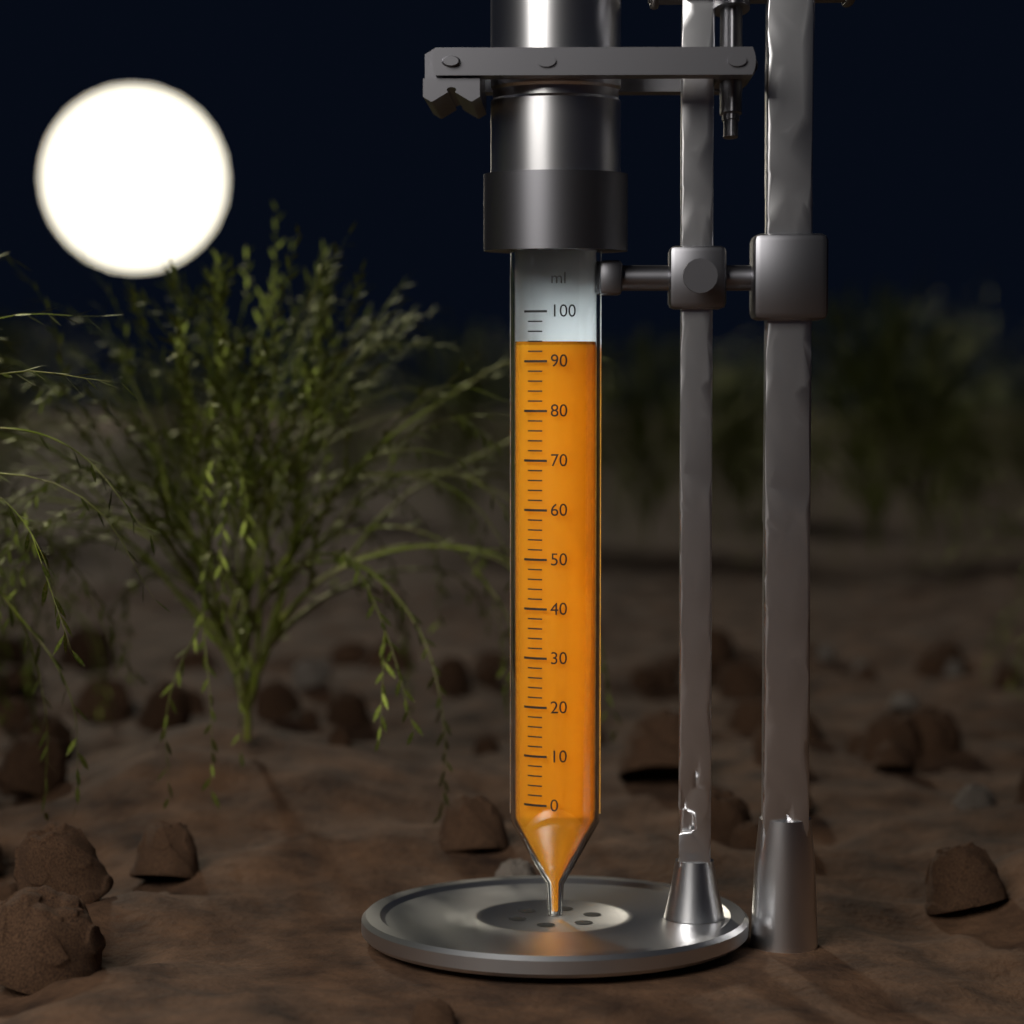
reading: 94 ml
